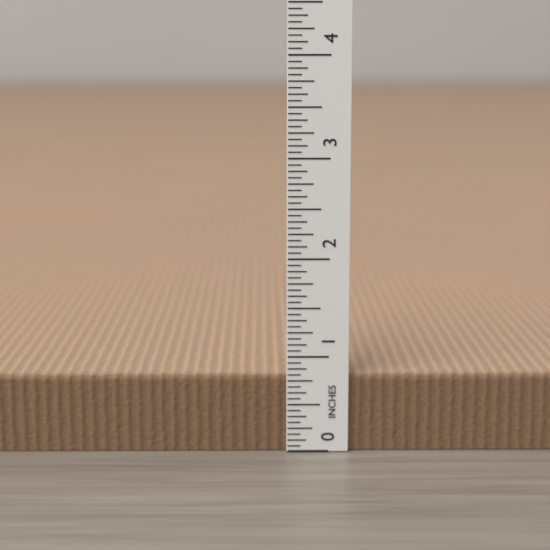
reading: 0.8125 in
